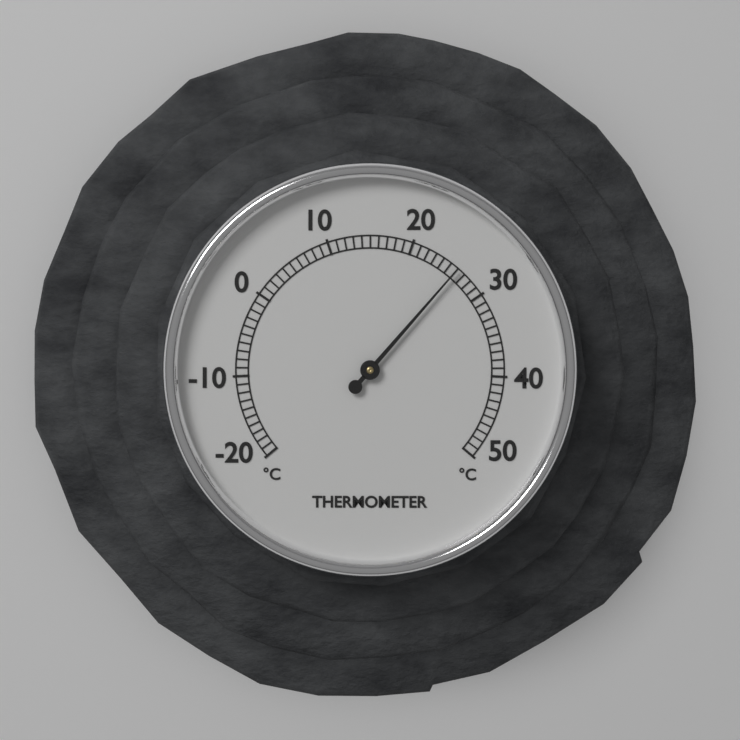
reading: 26 °C
